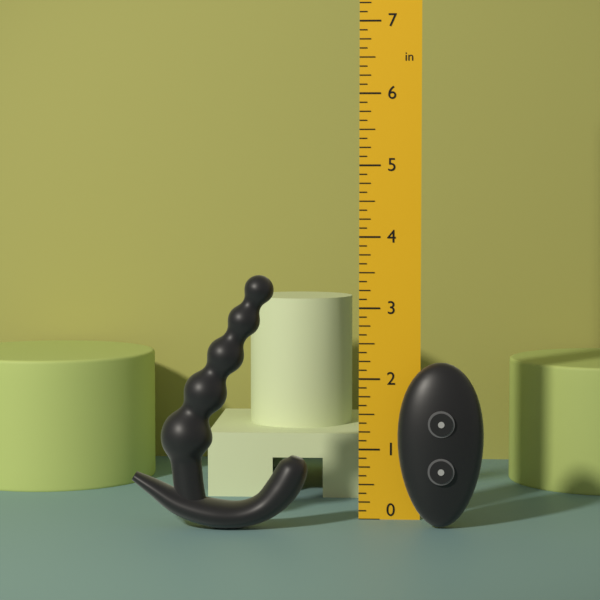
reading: 3.500 in
